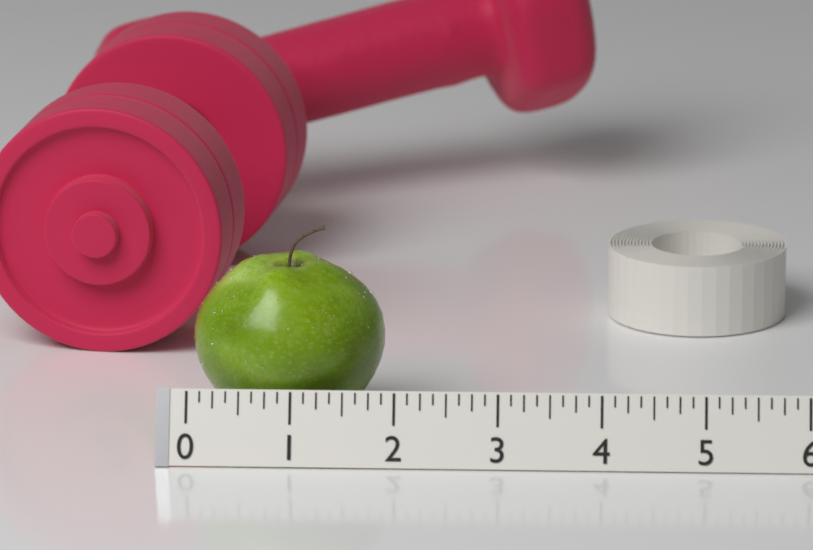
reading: 1.875 (no unit)
